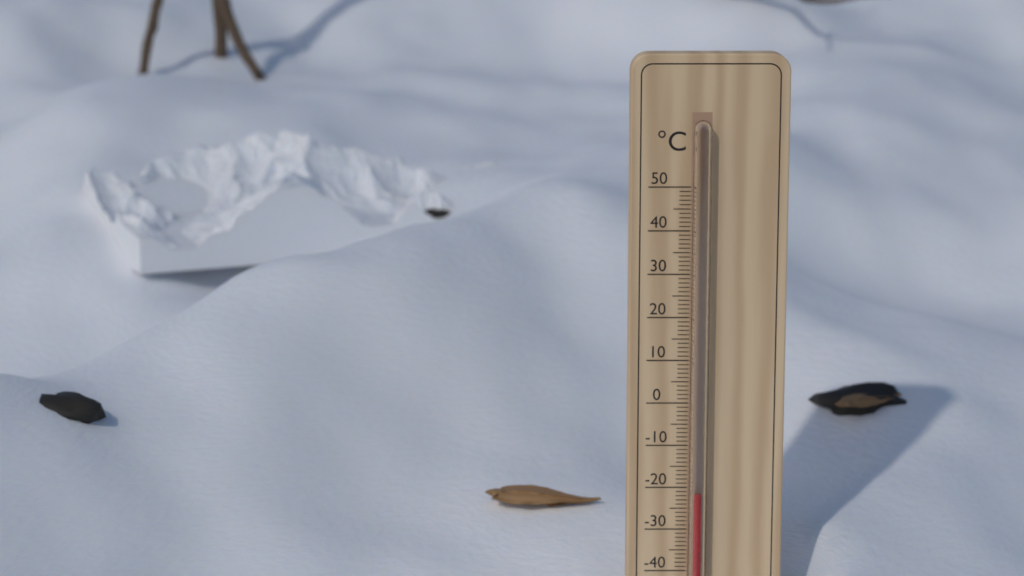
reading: -21 °C
